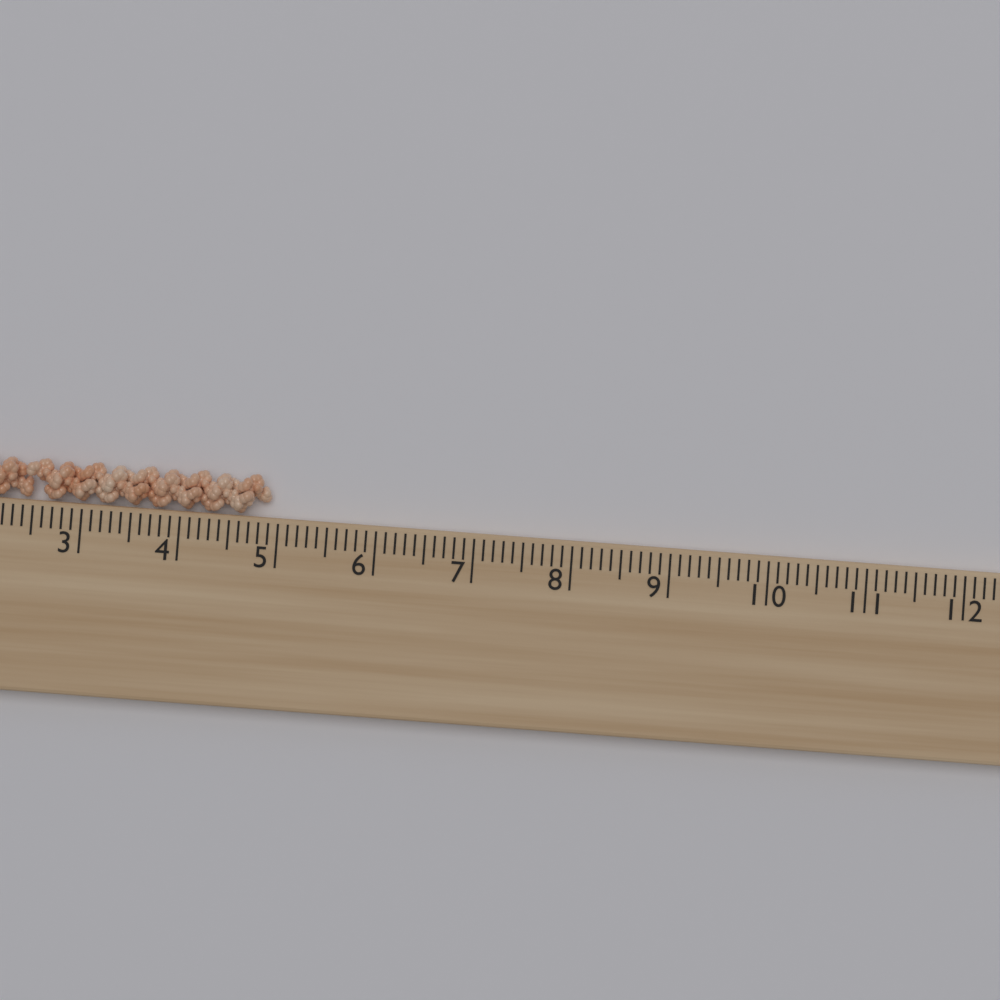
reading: 4.9 cm
